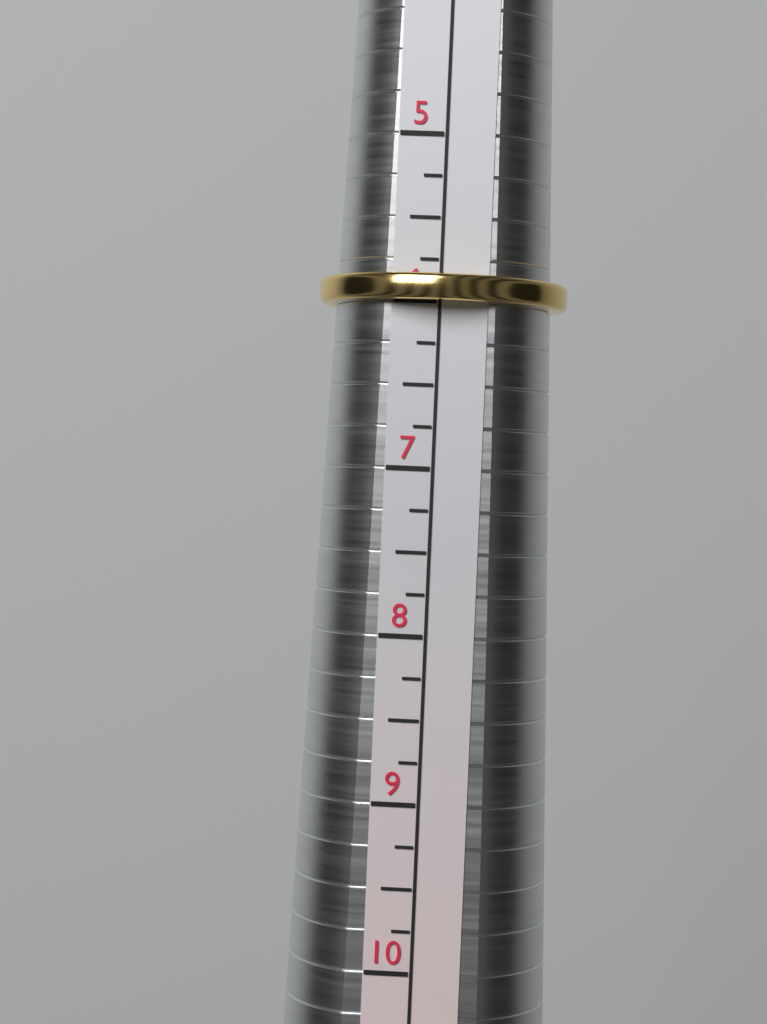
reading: 6.00 (no unit)
